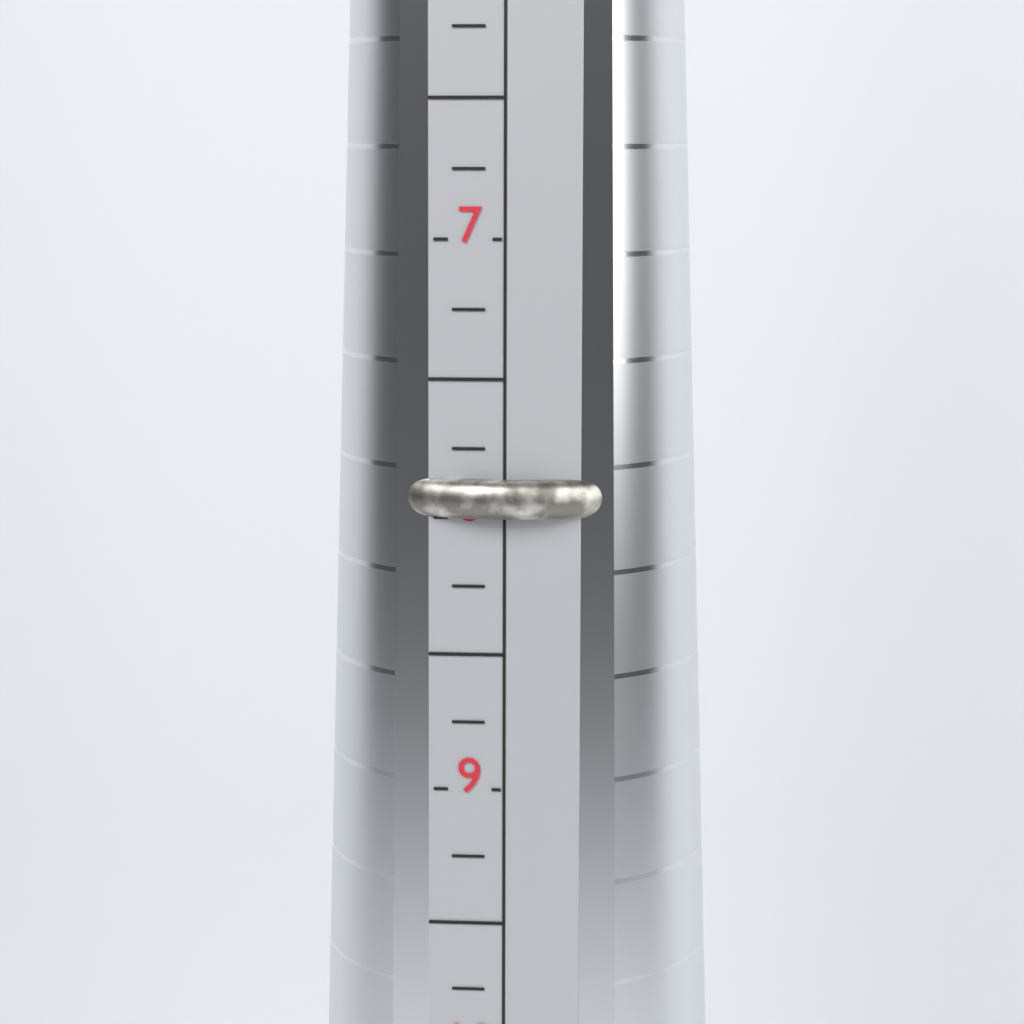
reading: 8.00 (no unit)
